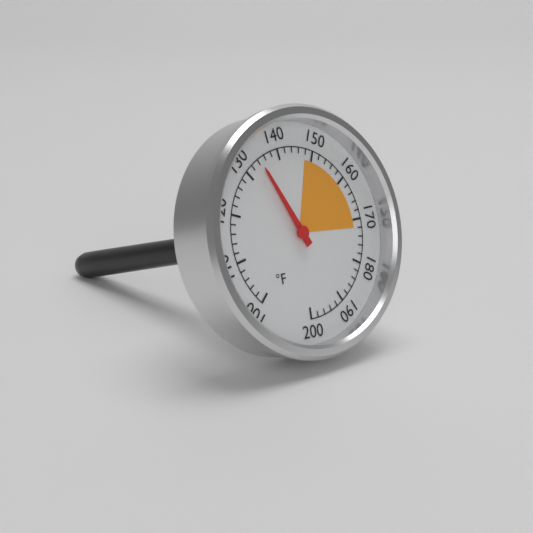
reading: 134 °F
